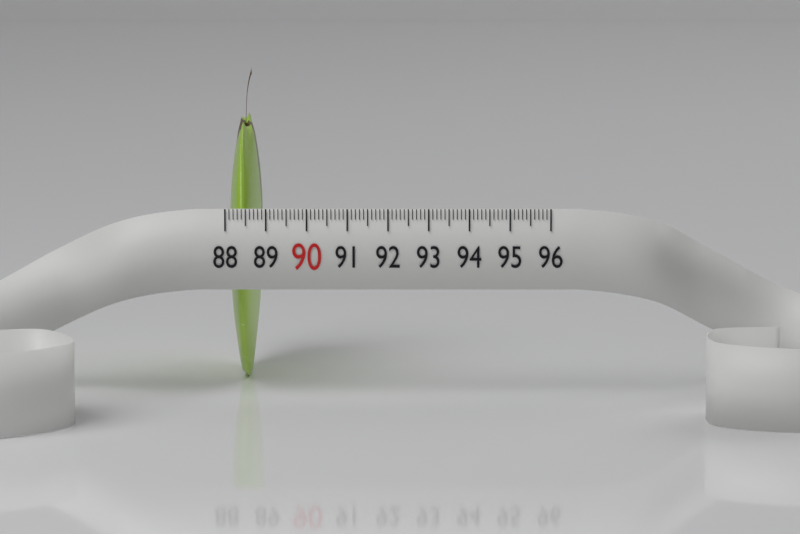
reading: 88.8 (no unit)
